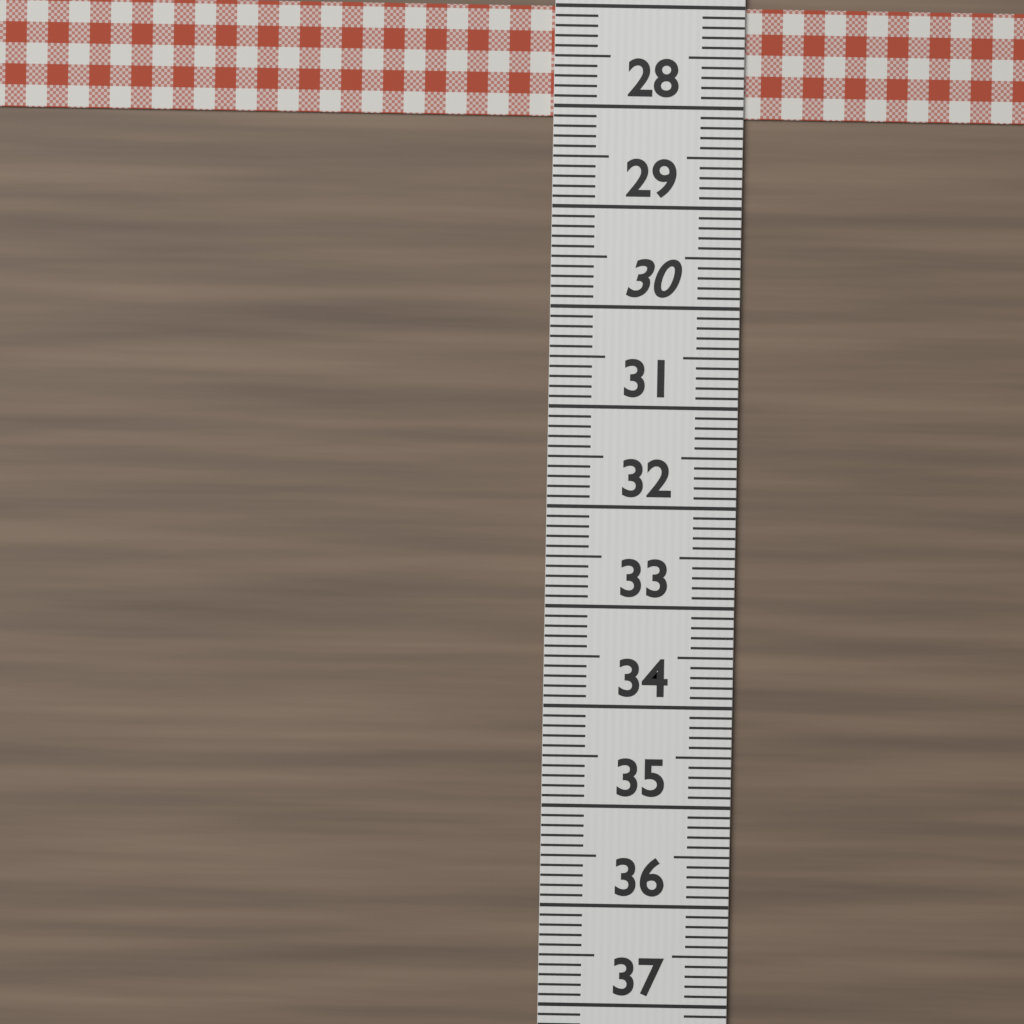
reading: 28.1 (no unit)
